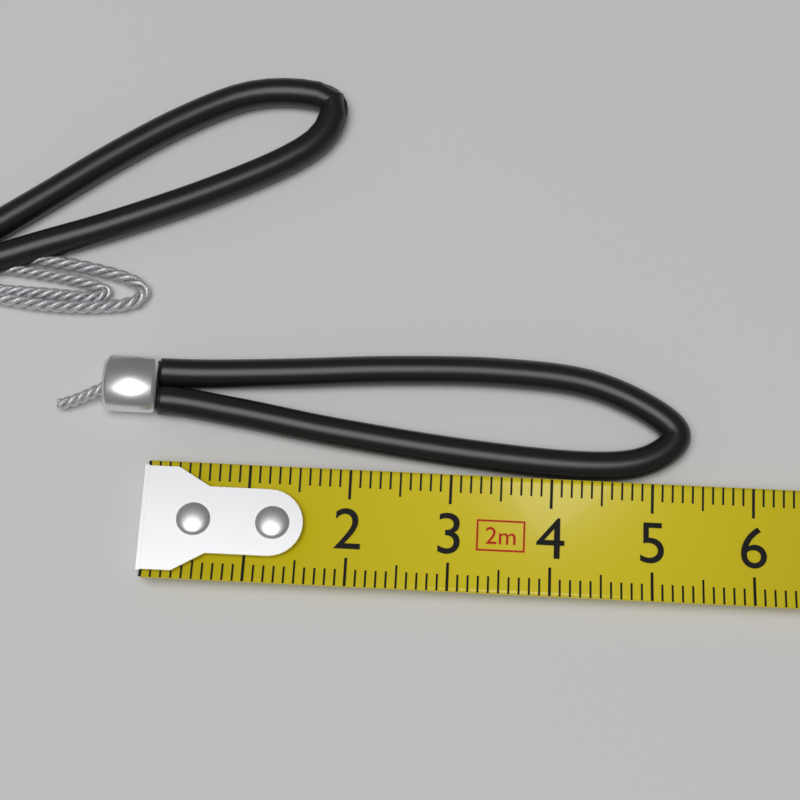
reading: 5.4 cm
